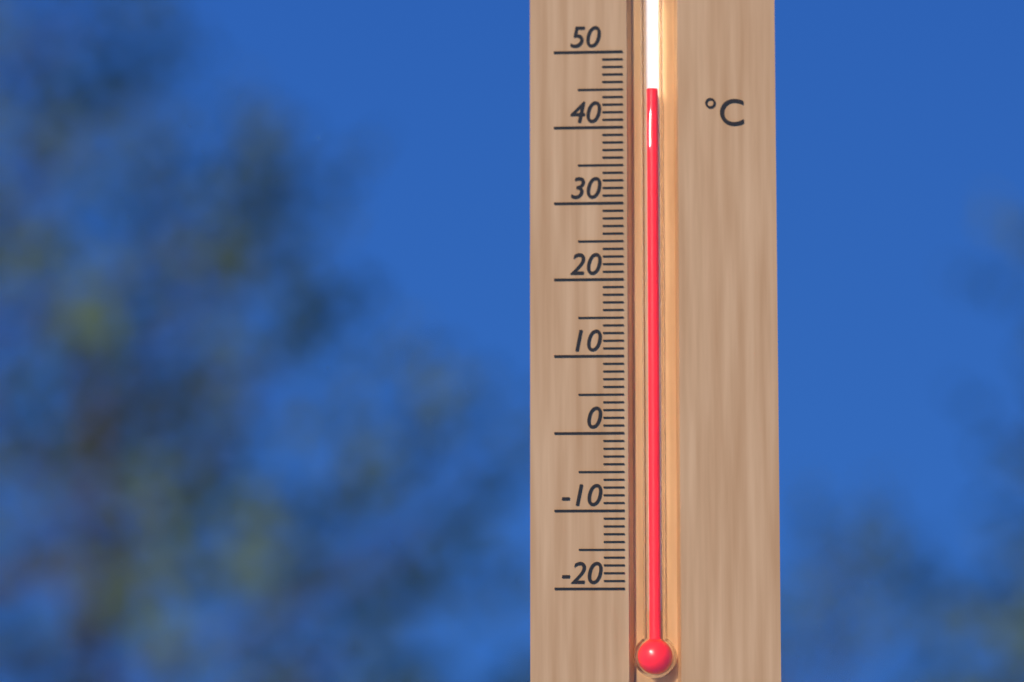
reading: 45 °C
